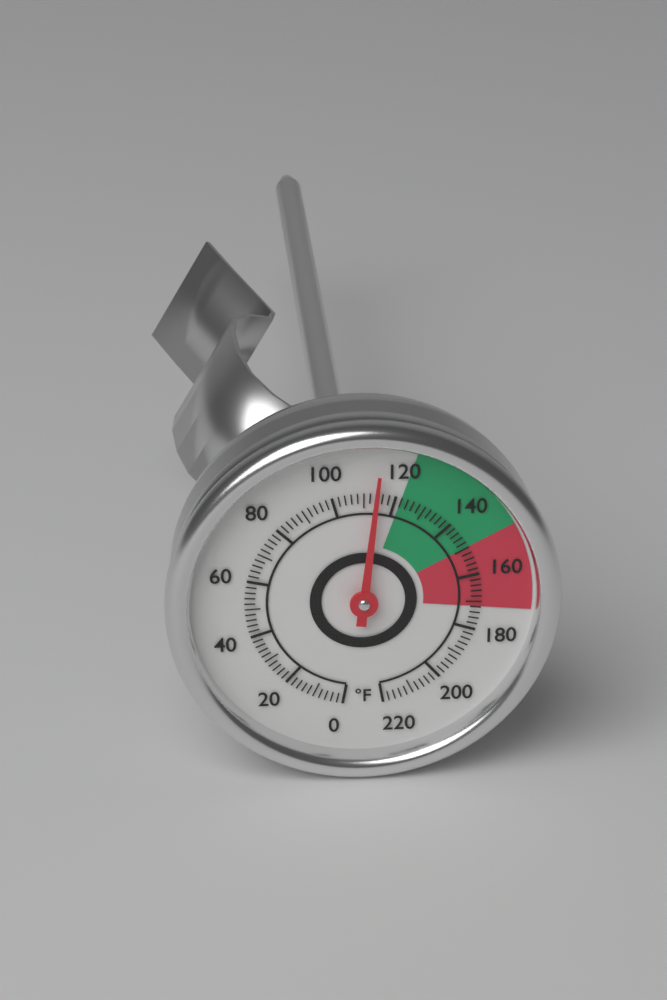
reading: 114 °F
